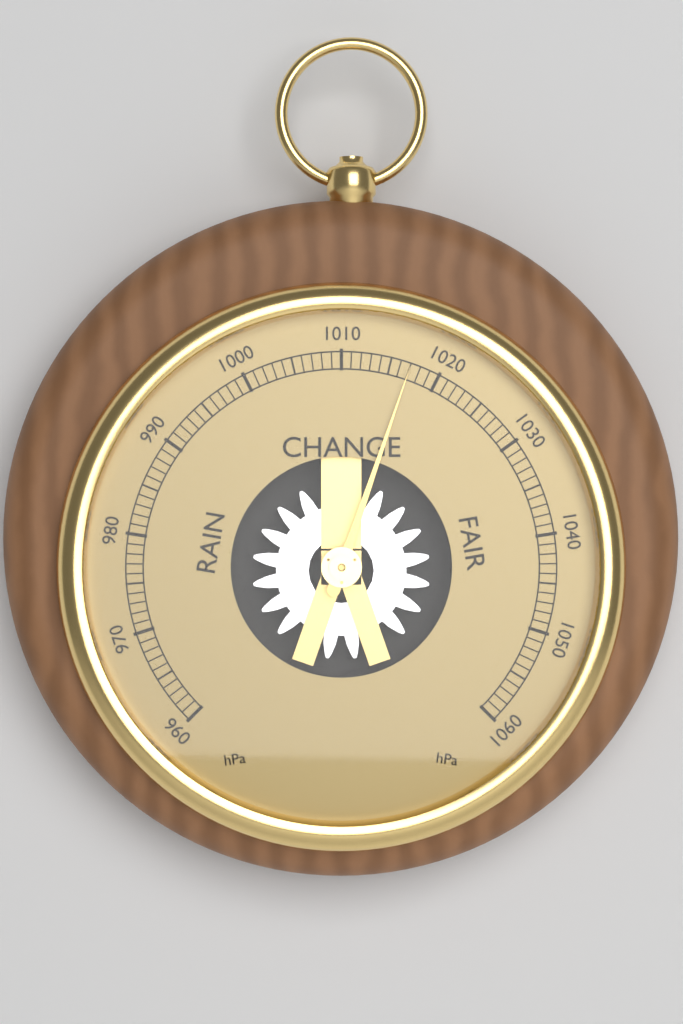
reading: 1017 hPa
